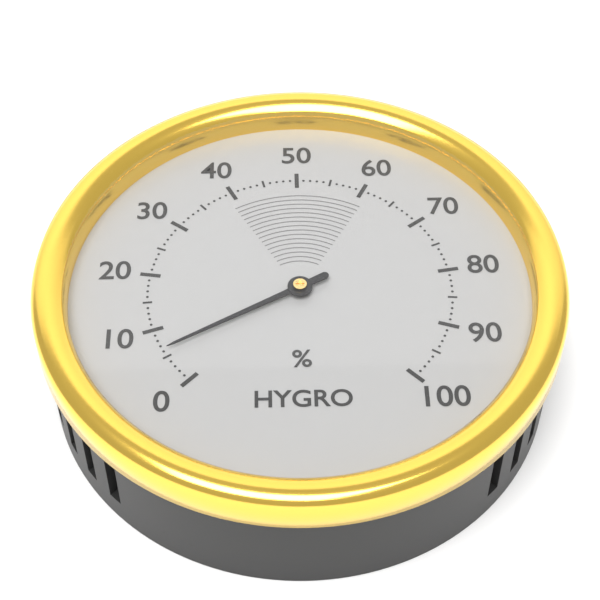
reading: 6 %
